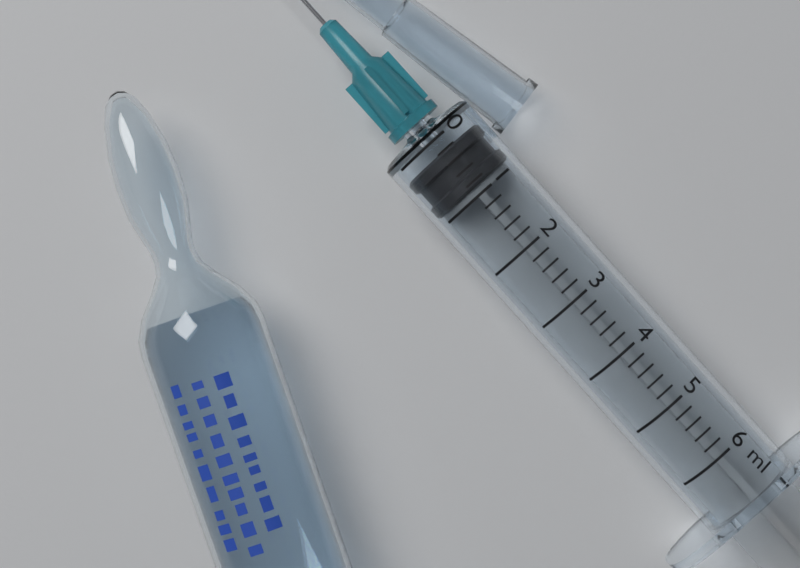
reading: 0.2 ml
